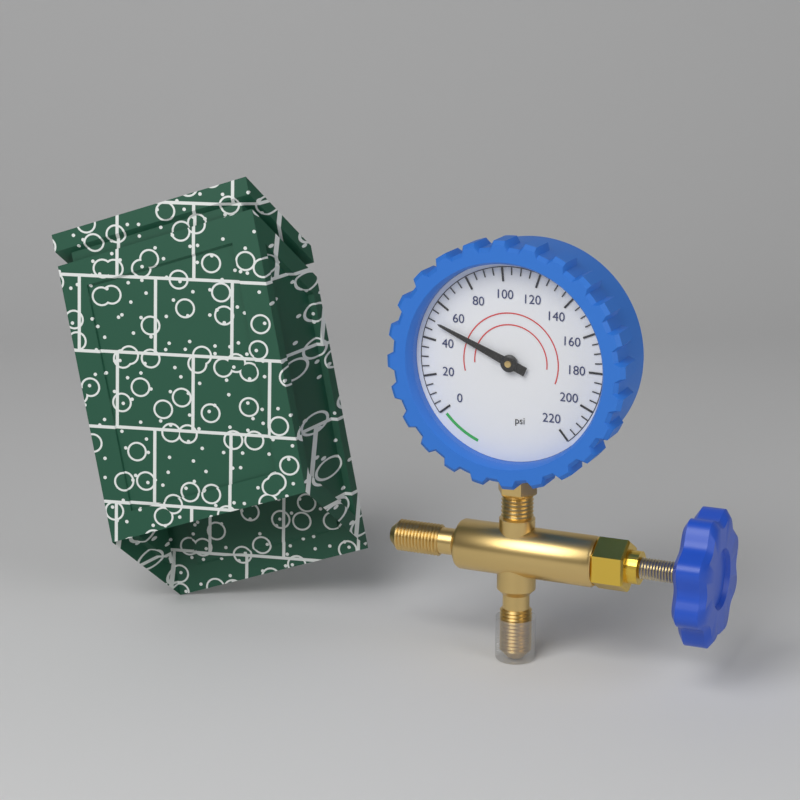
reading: 50 psi
